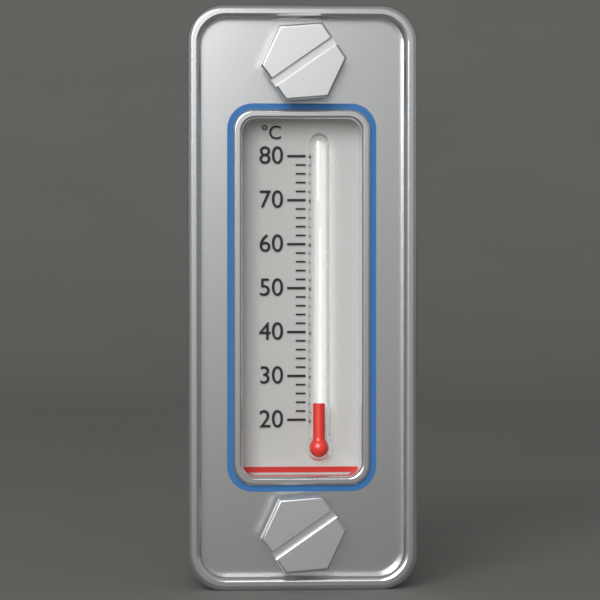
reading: 24 °C
